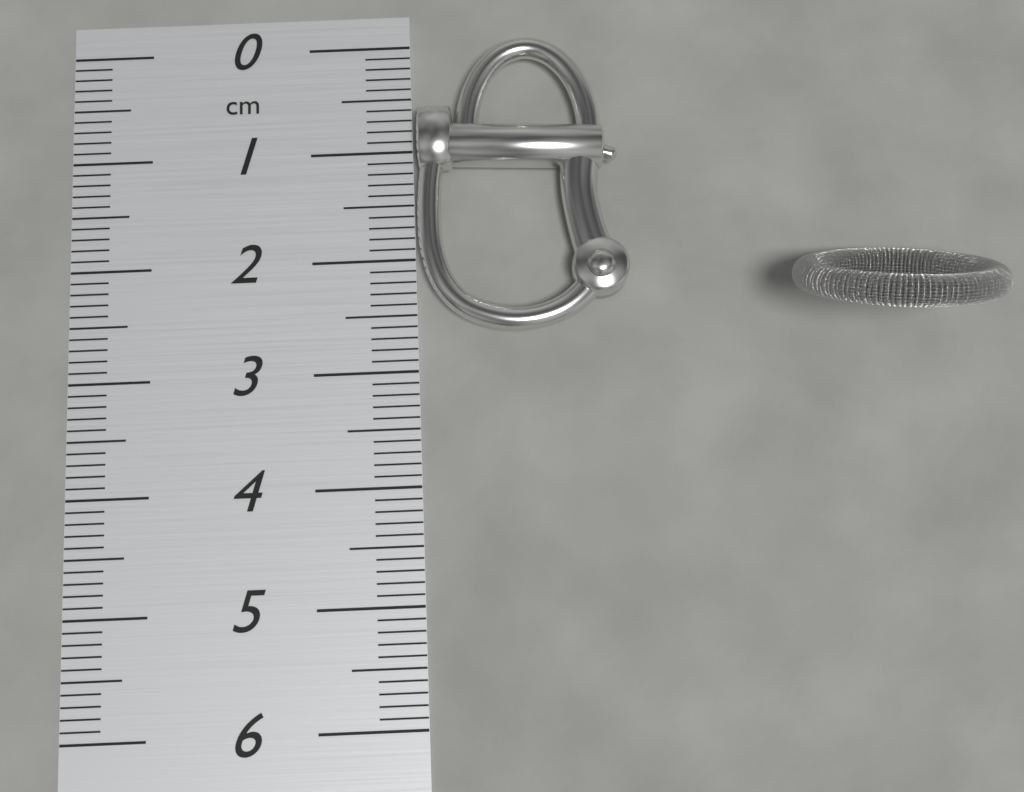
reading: 2.7 cm
